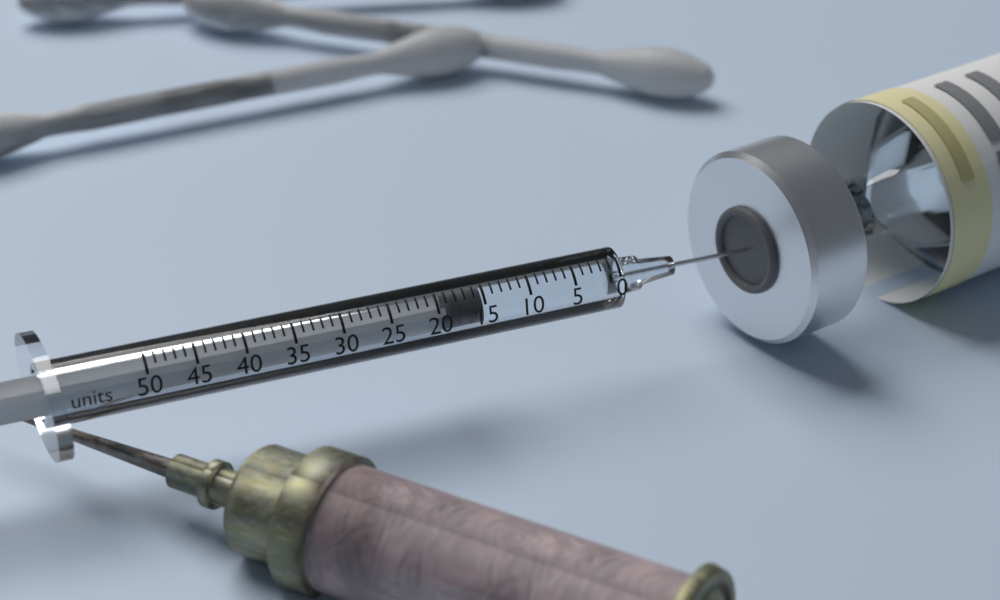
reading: 15 units
